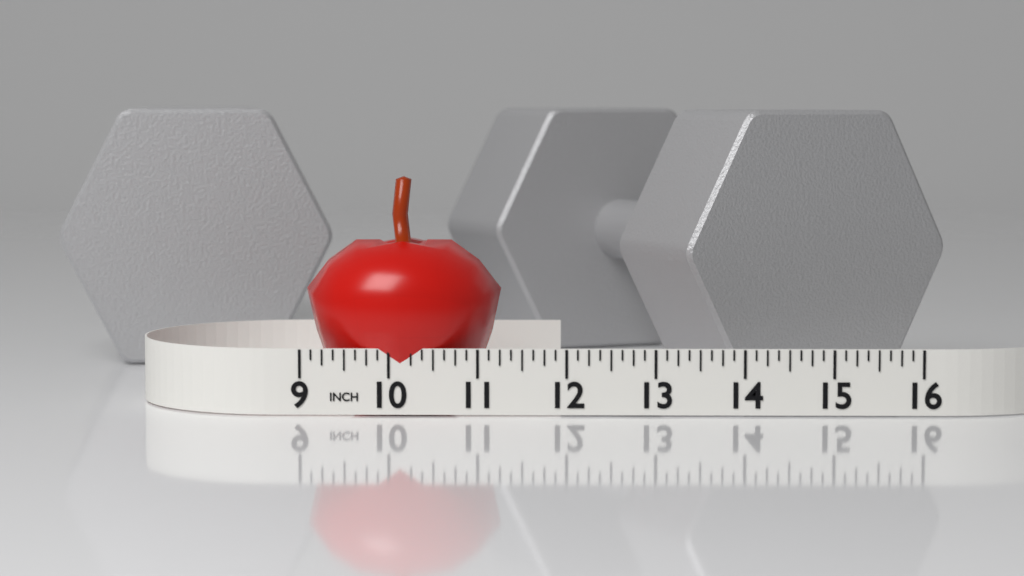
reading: 11.250 in
